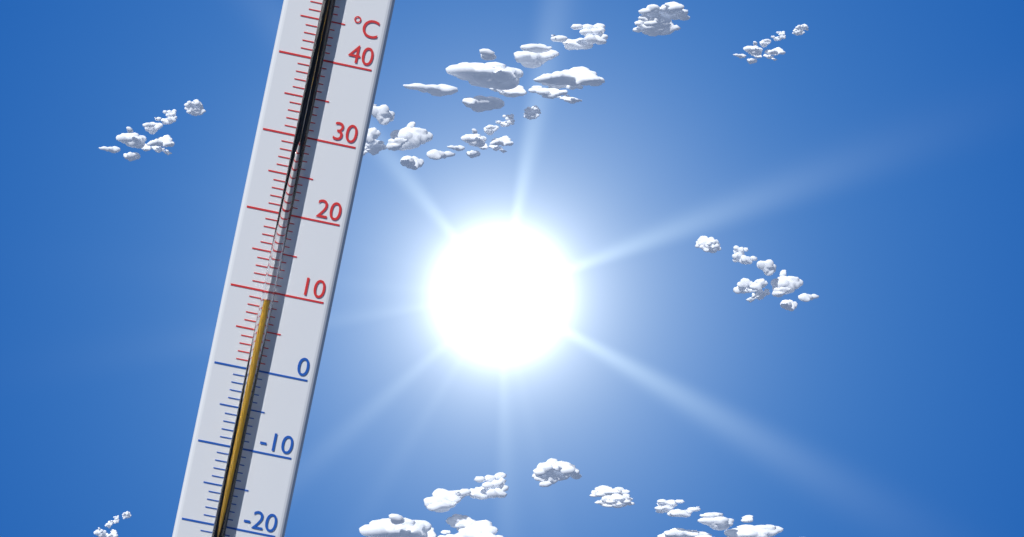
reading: 9 °C
